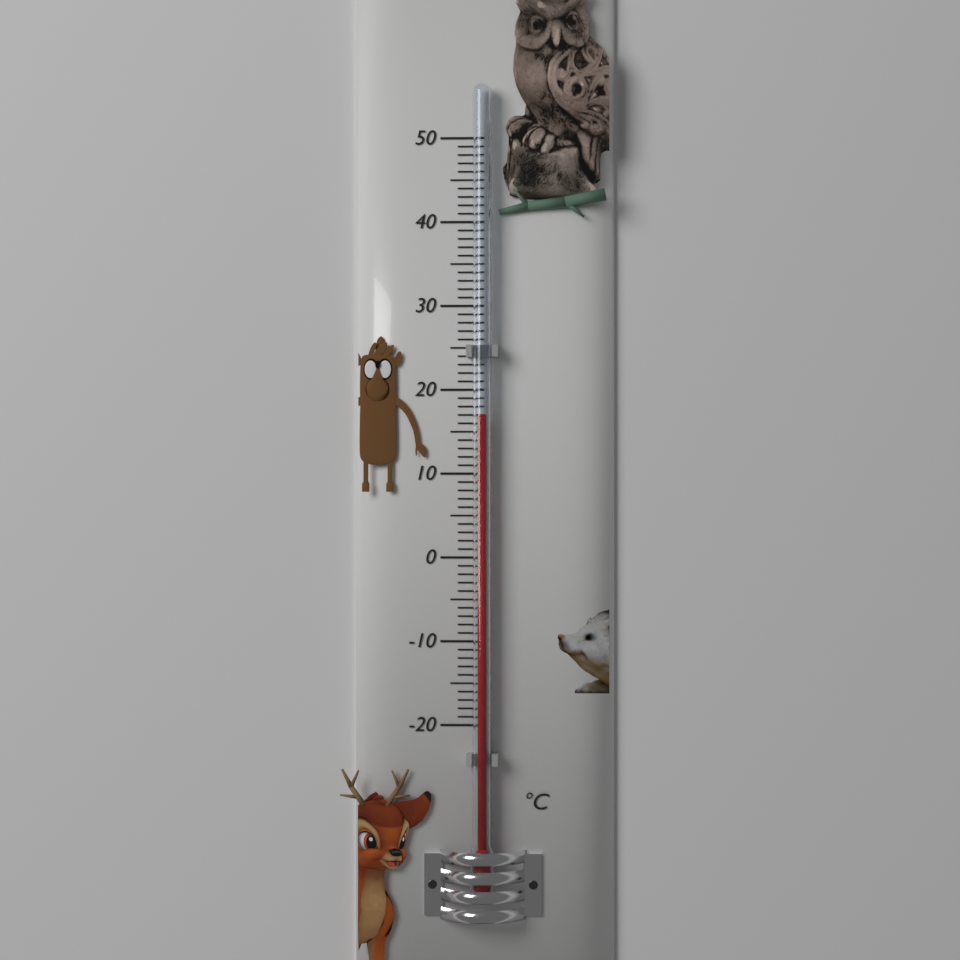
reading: 17 °C
